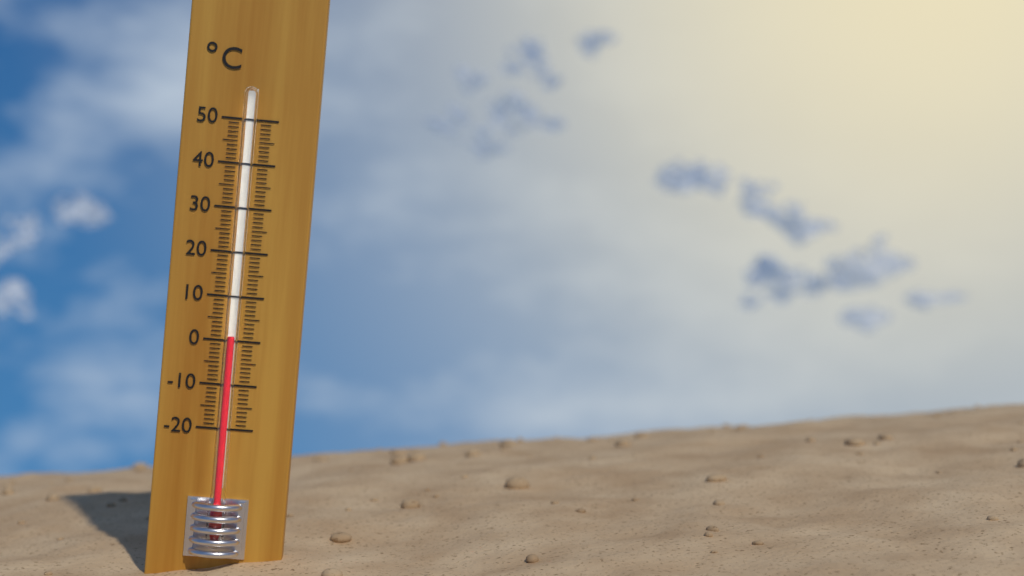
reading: 1 °C
